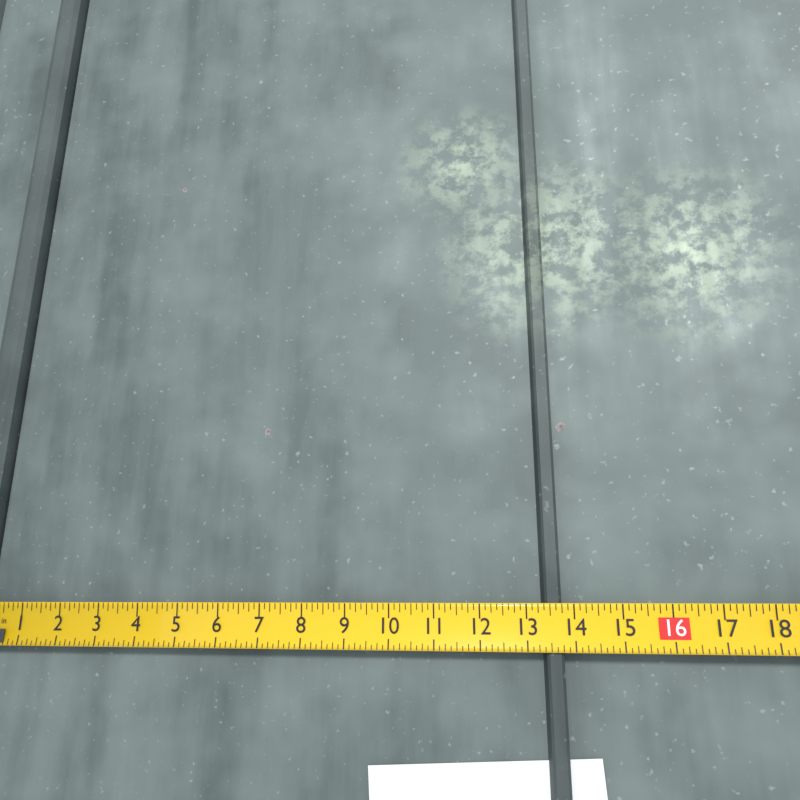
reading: 13.750 in
